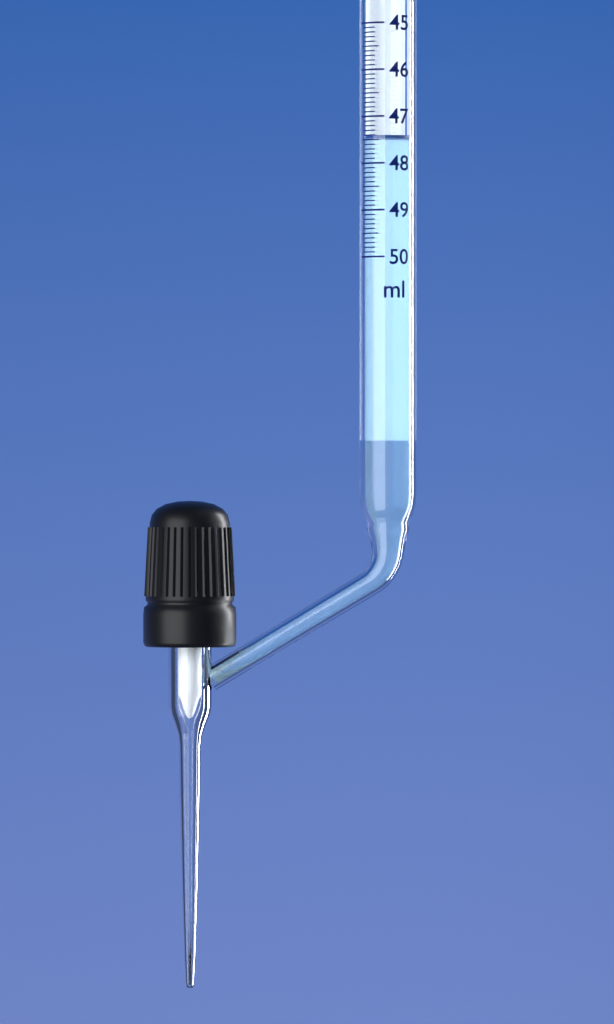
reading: 47.4 ml
